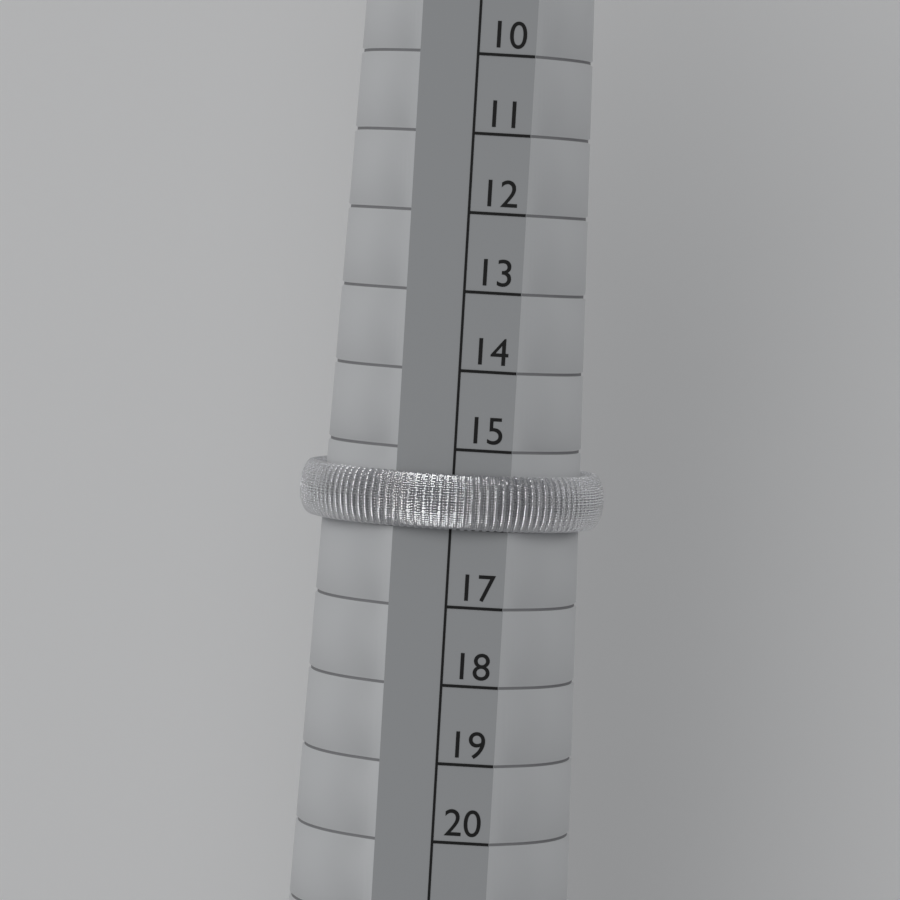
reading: 16 (no unit)
